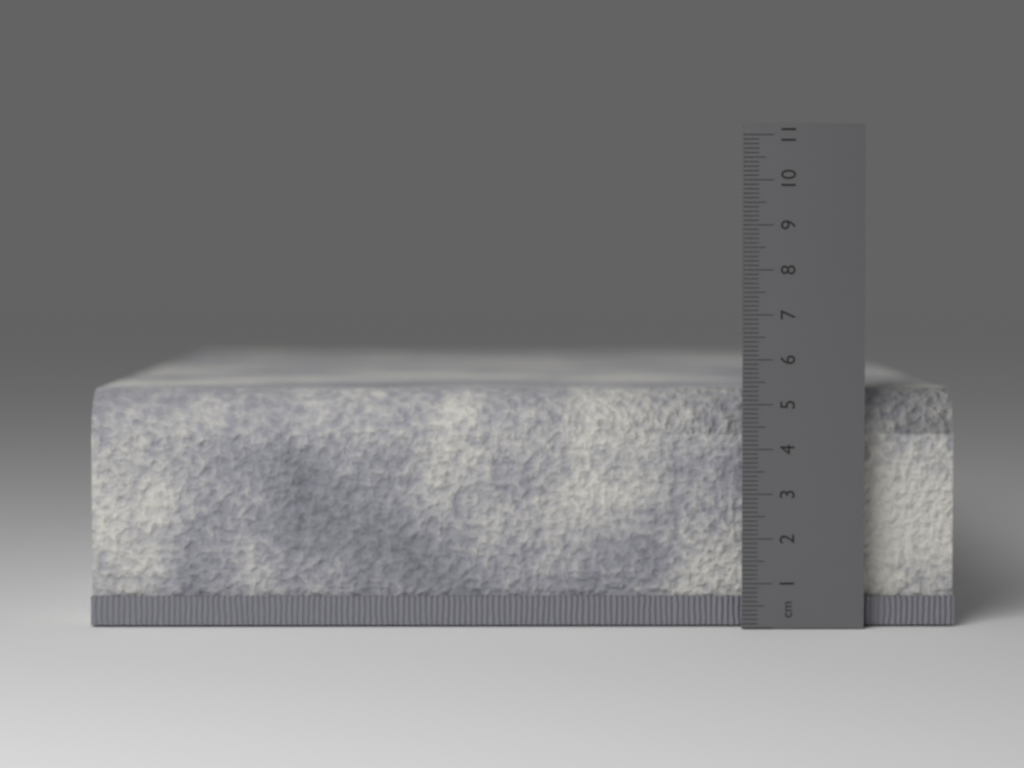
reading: 5.3 cm
